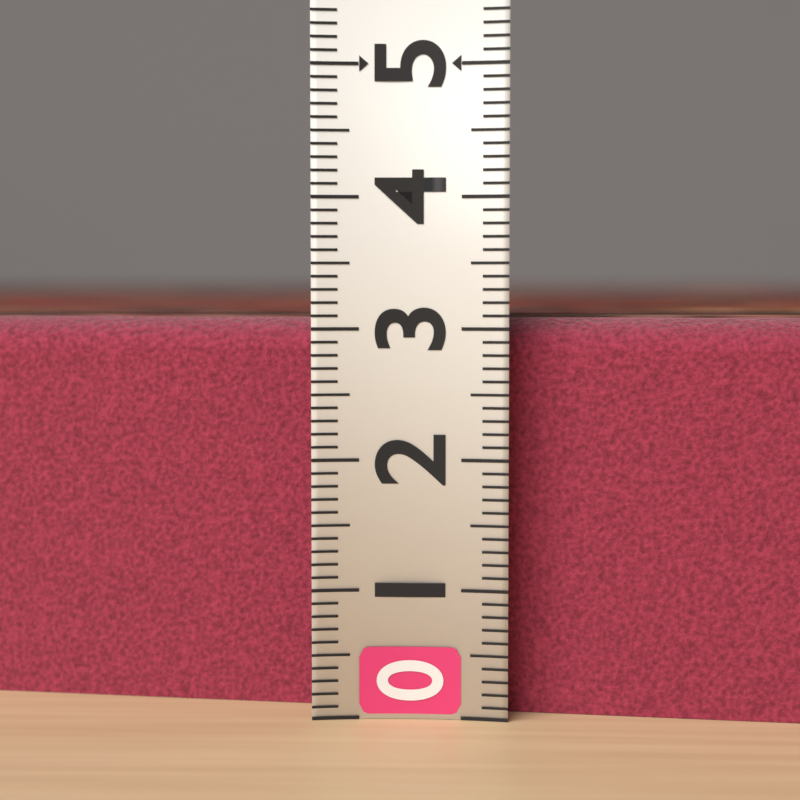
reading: 3.1 (no unit)
